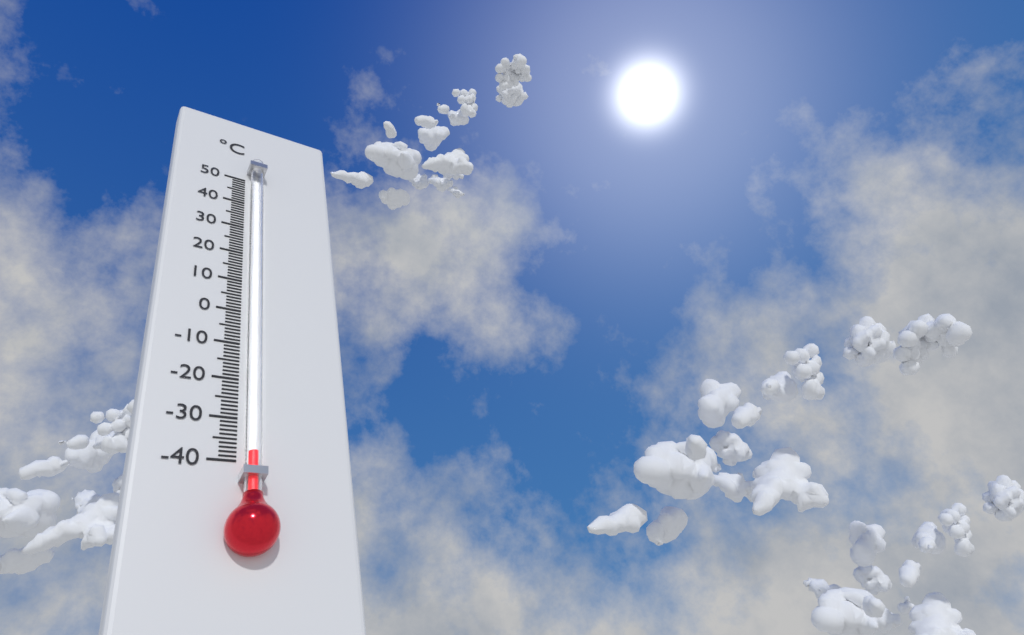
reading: -39 °C
